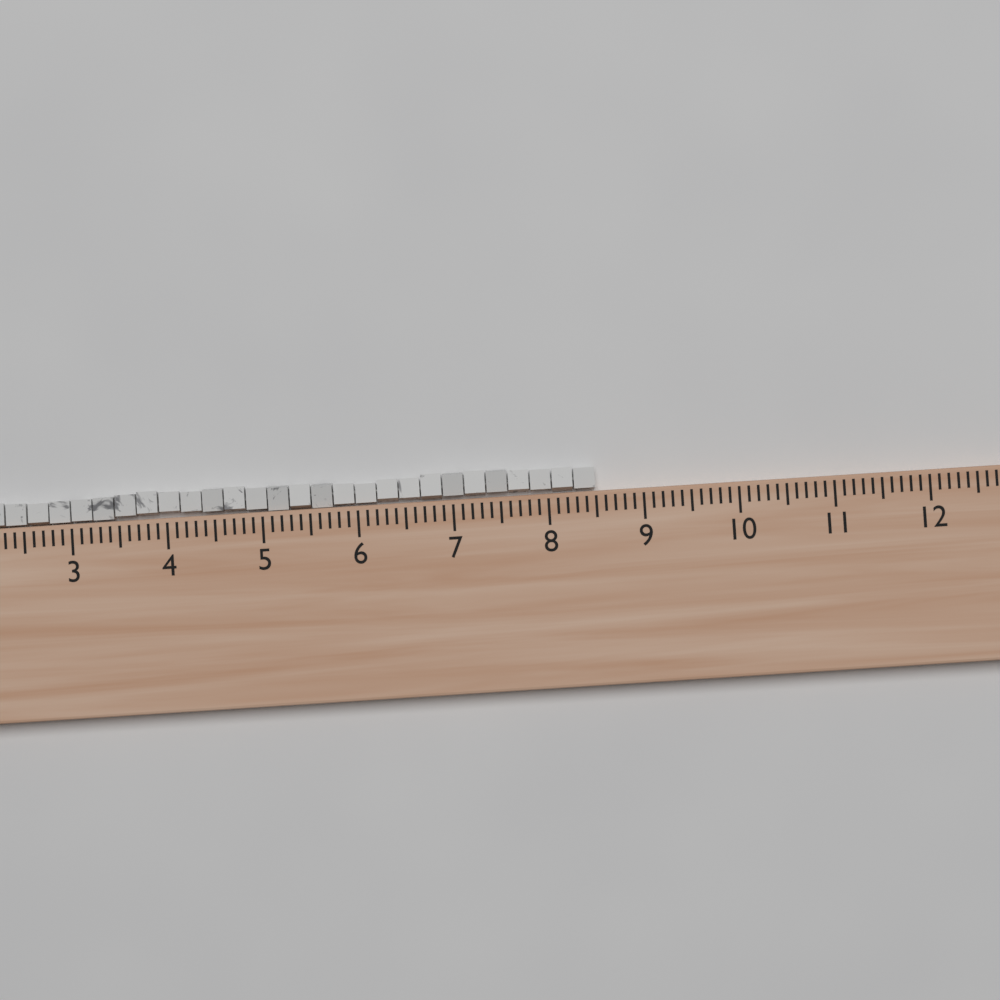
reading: 8.5 (no unit)
